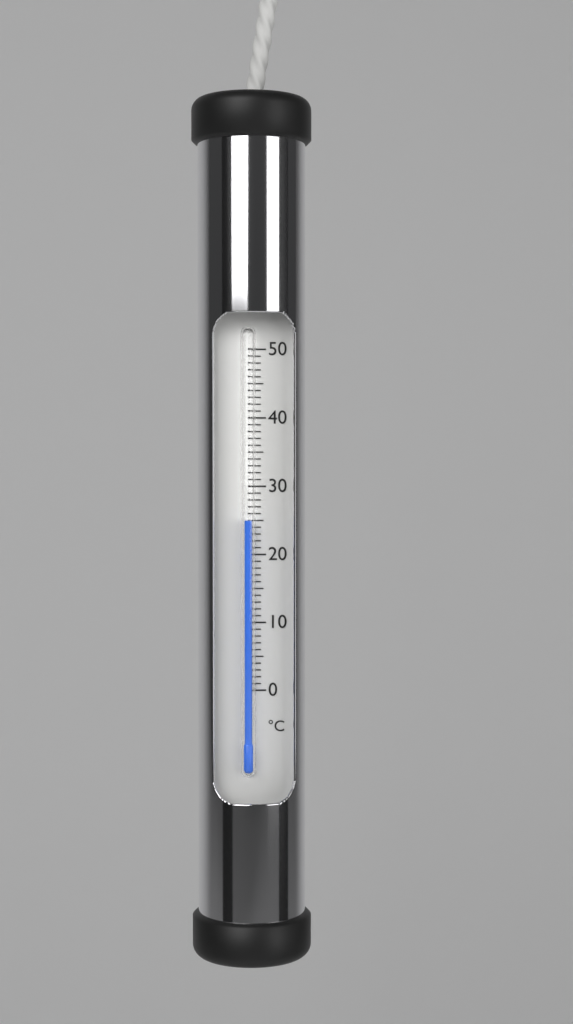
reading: 25 °C
